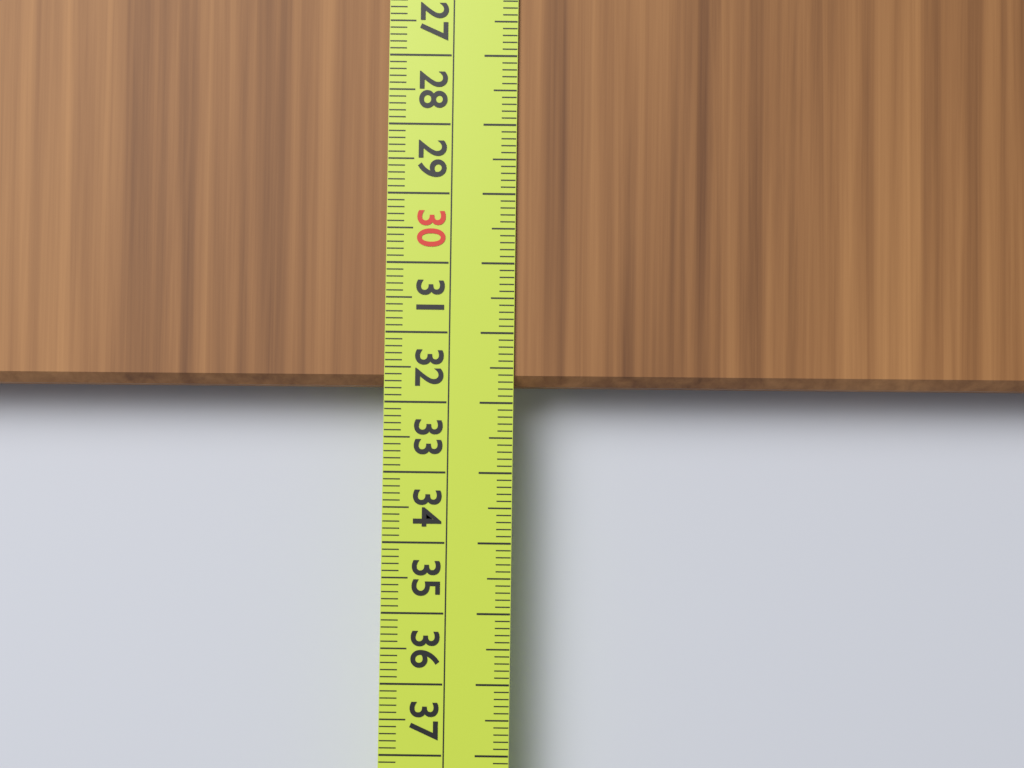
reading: 31.8 cm
